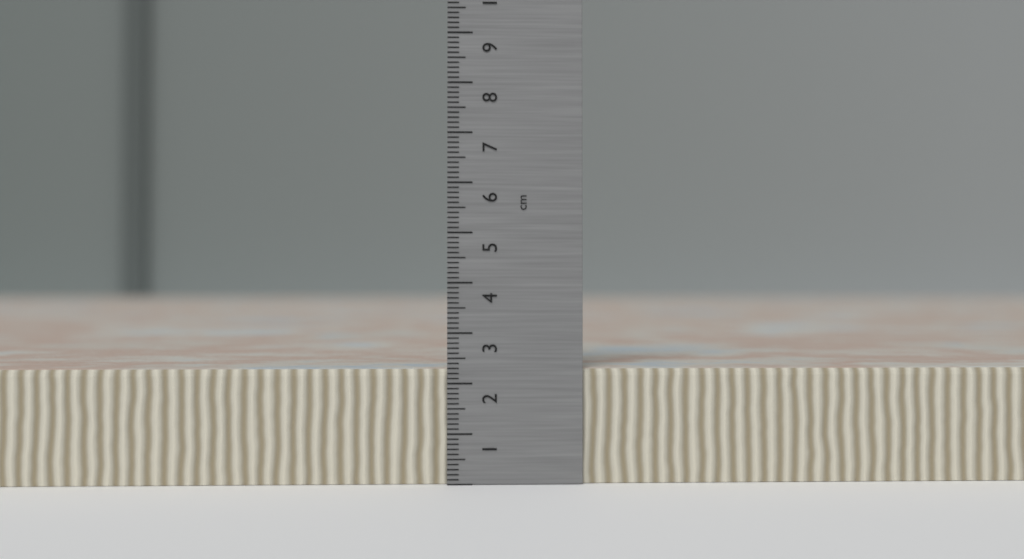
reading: 2.3 cm
